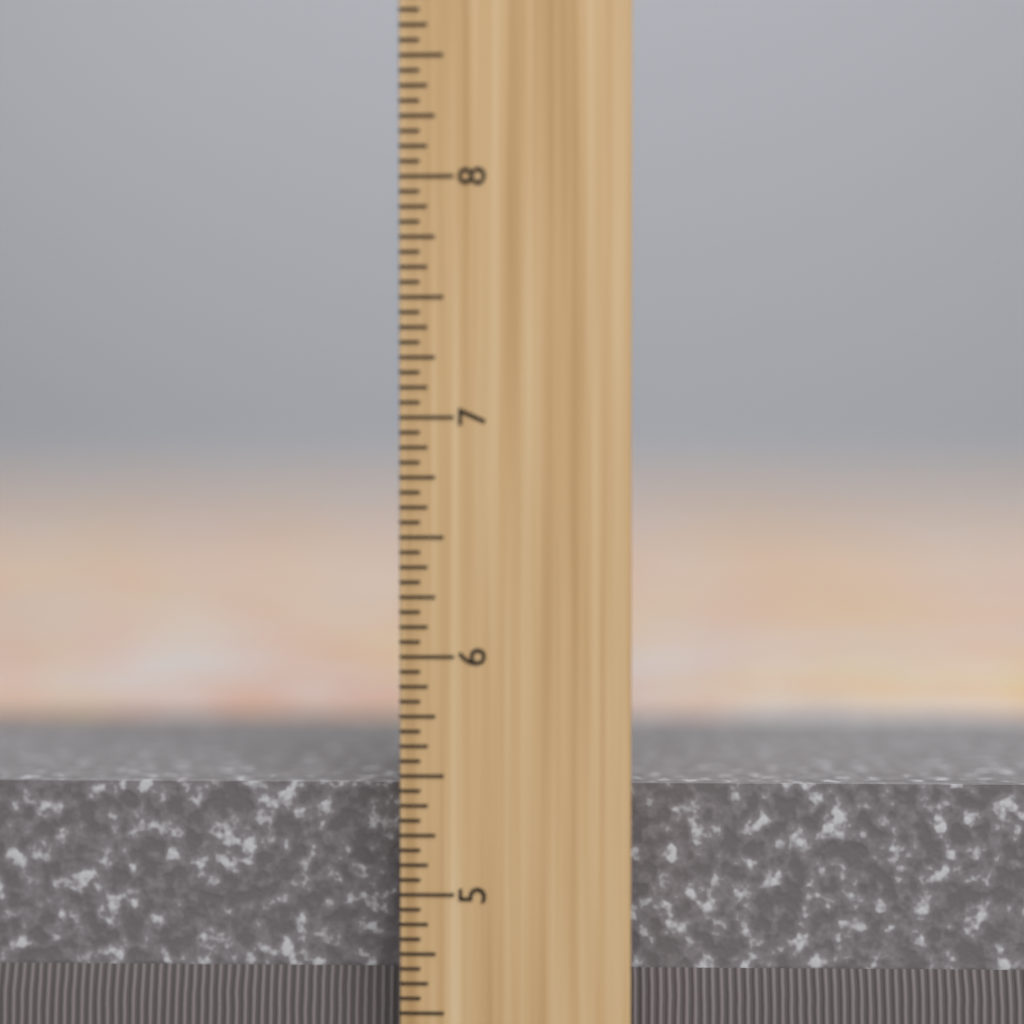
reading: 5.4375 inch
